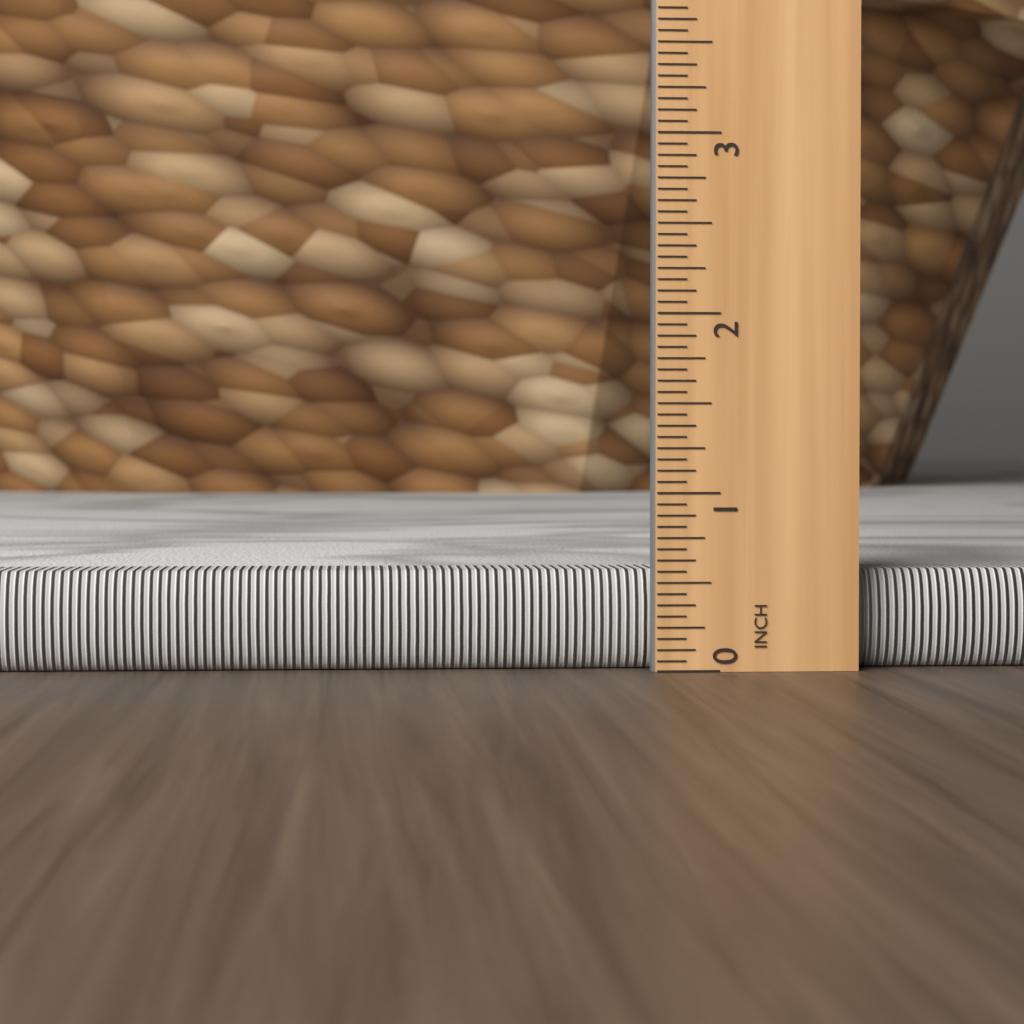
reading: 0.5625 in
